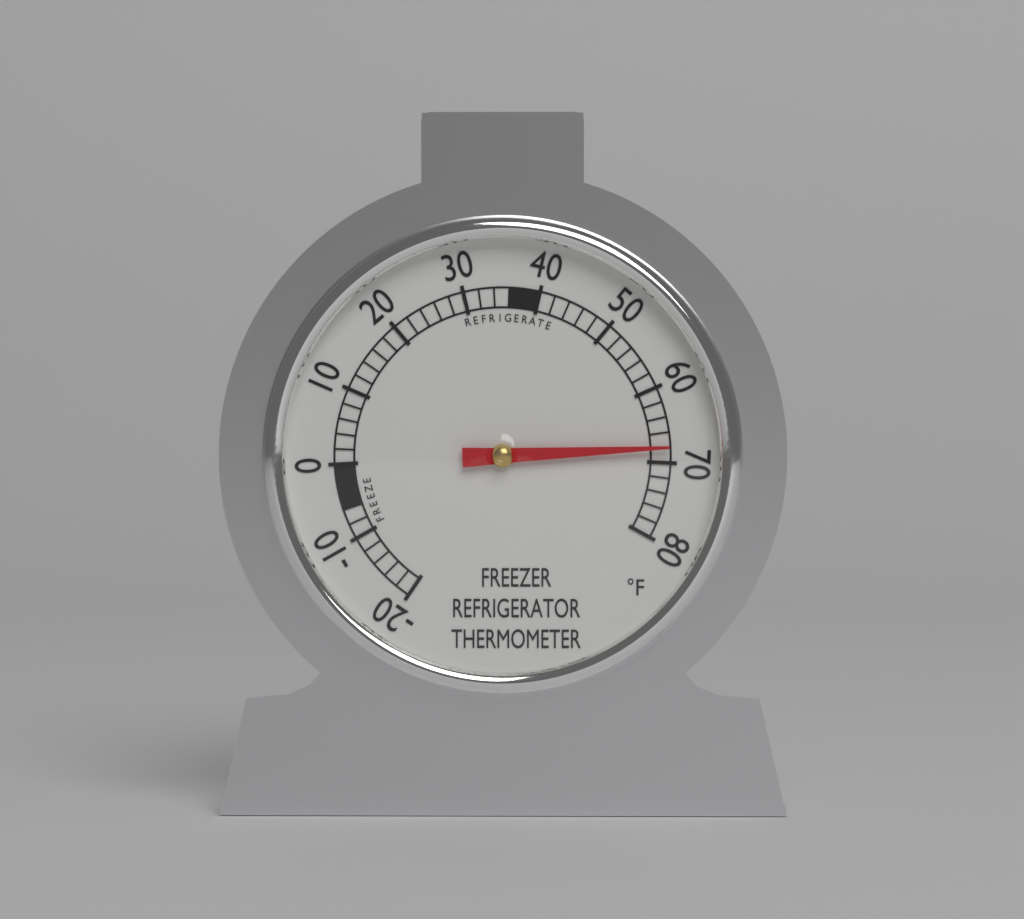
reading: 68 °F
